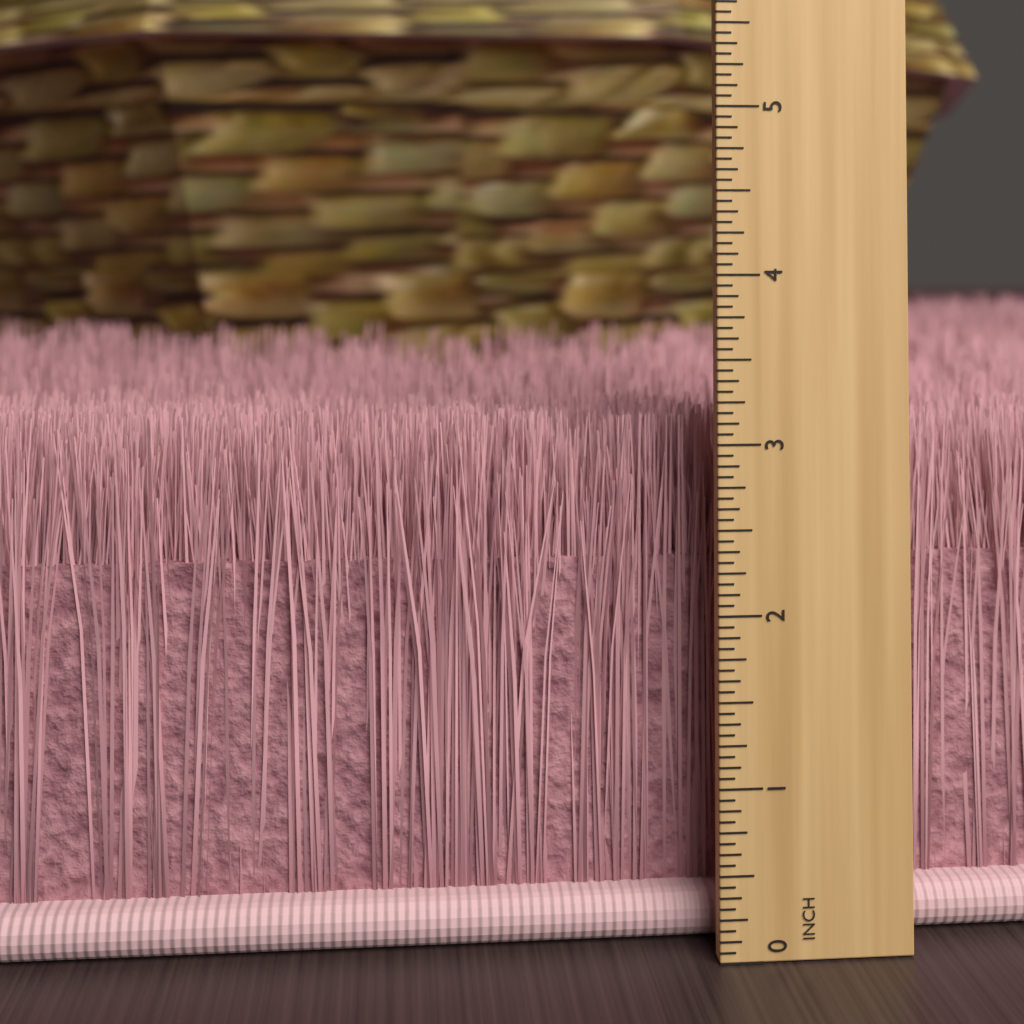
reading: 3.1250 inch
